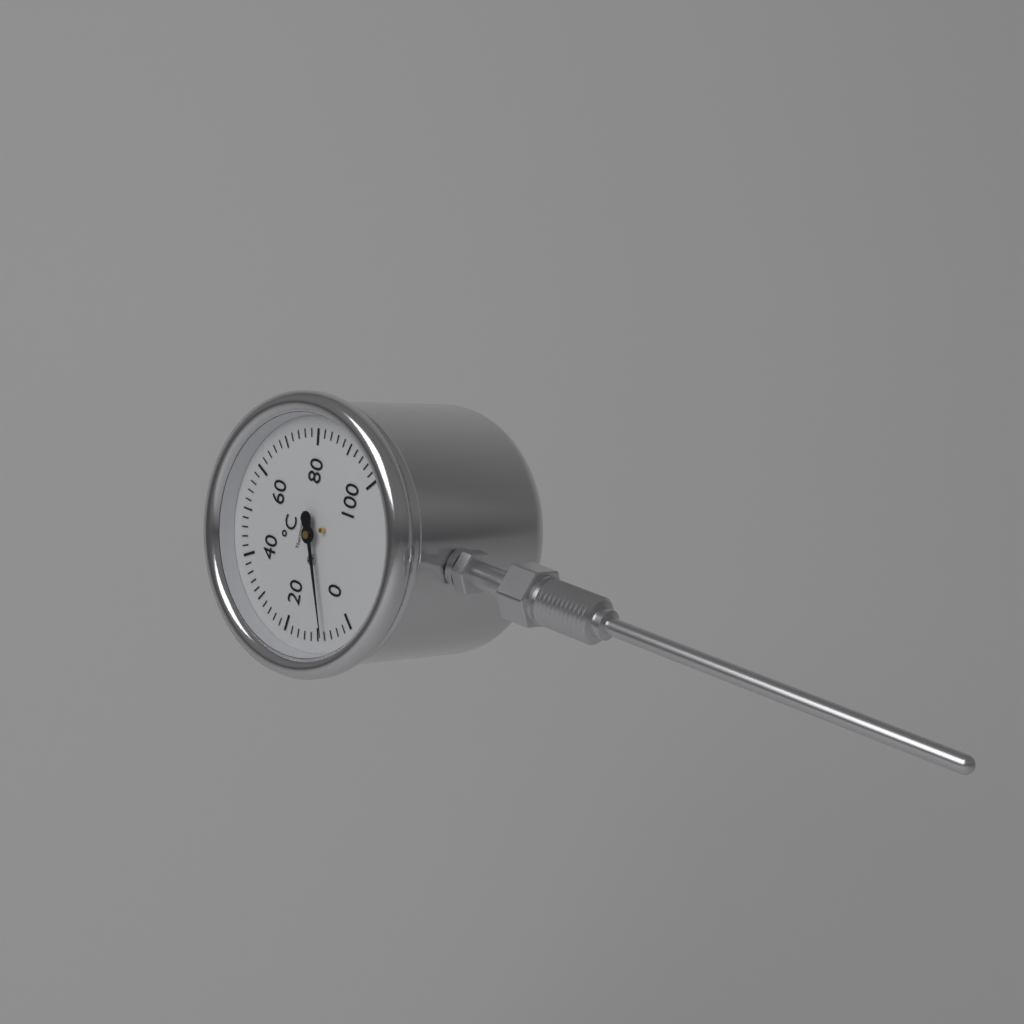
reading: 8 °C
